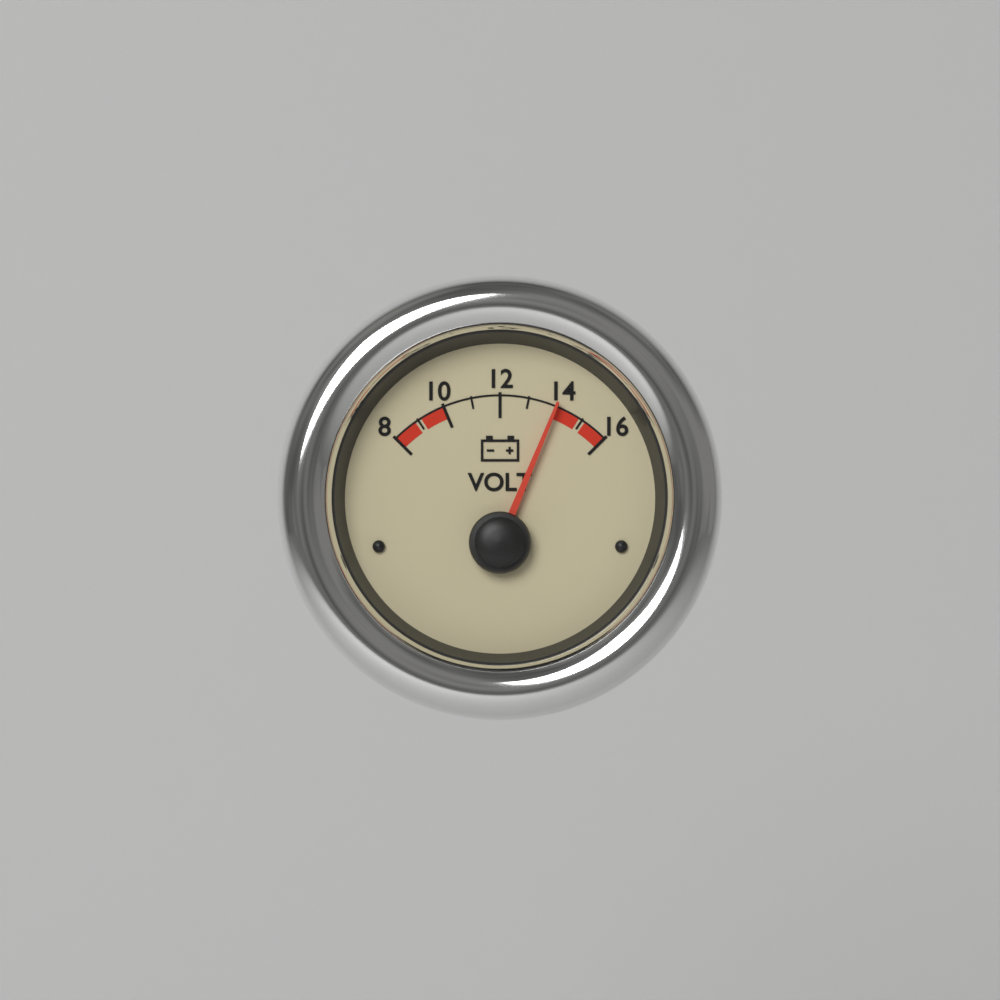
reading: 14 V
